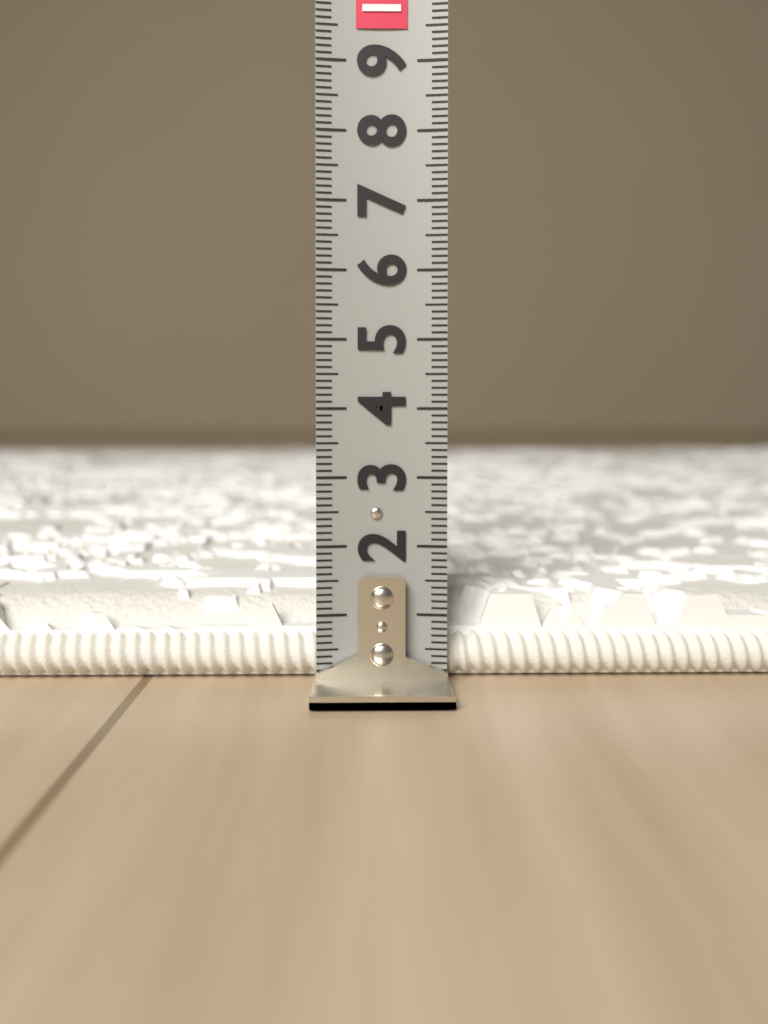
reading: 1.2 (no unit)
